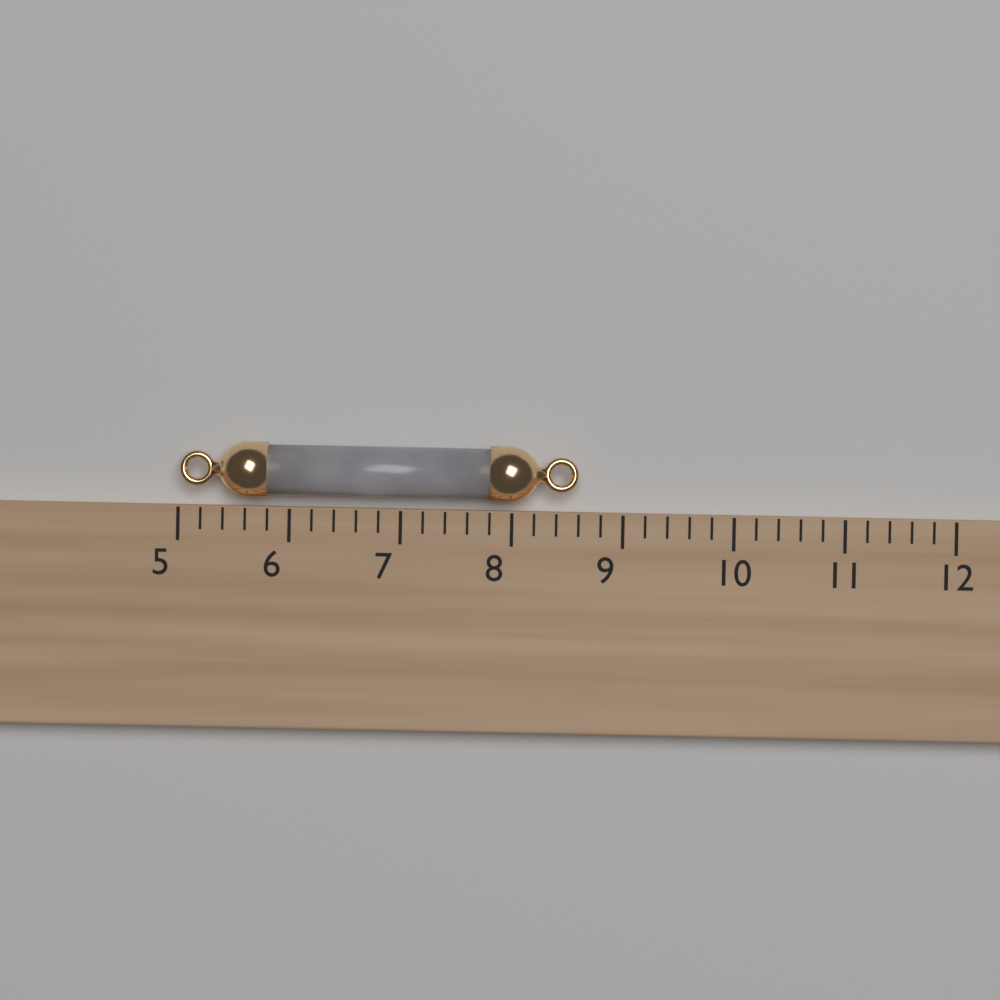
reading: 8.6 (no unit)
